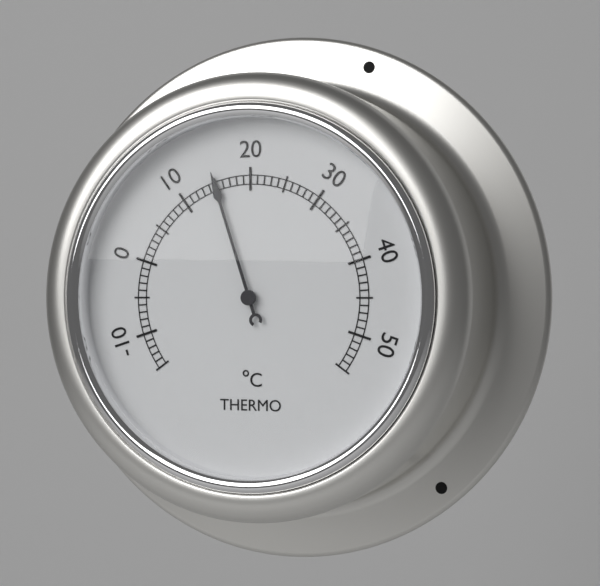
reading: 15 °C
